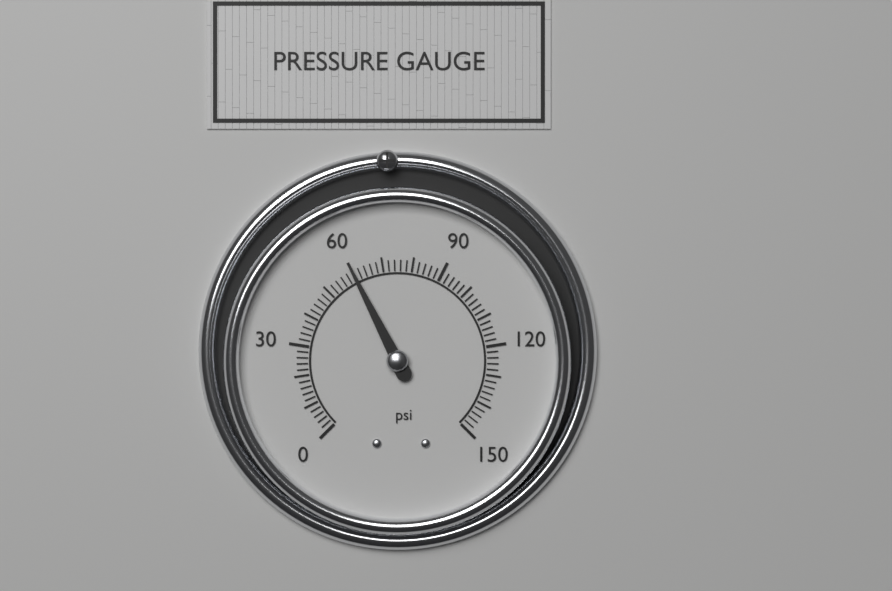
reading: 60 psi
